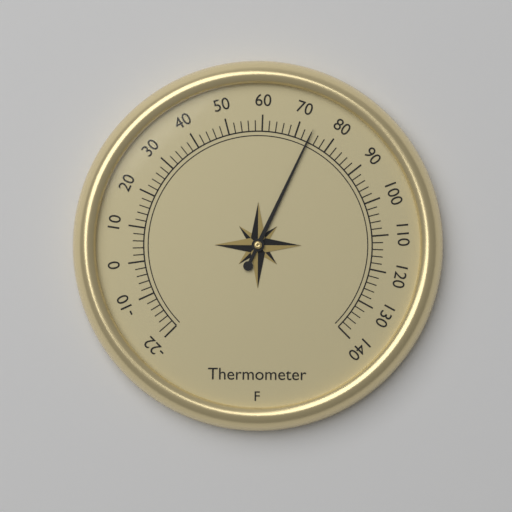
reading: 74 °F
